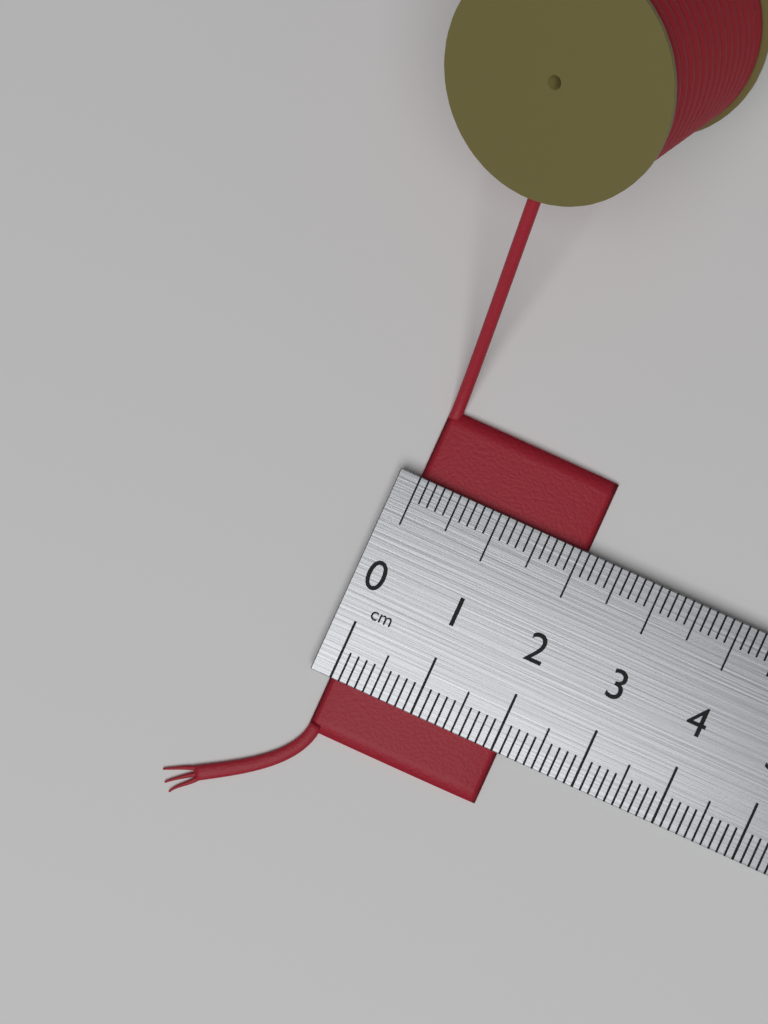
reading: 2.1 cm
